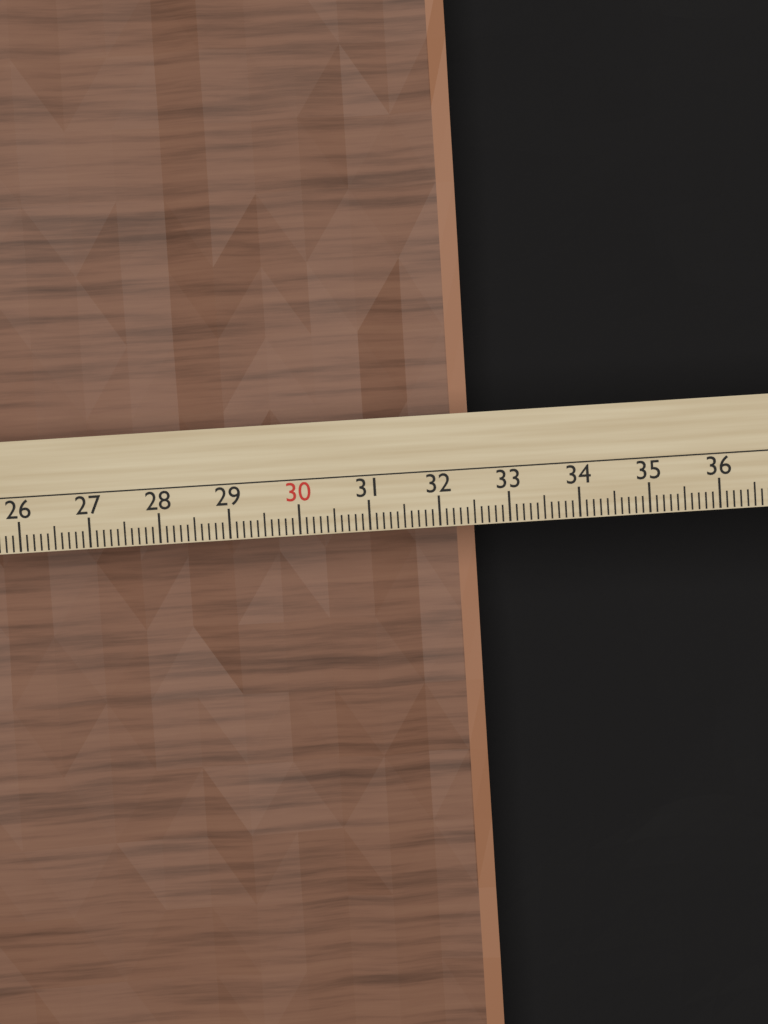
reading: 32.6 cm
